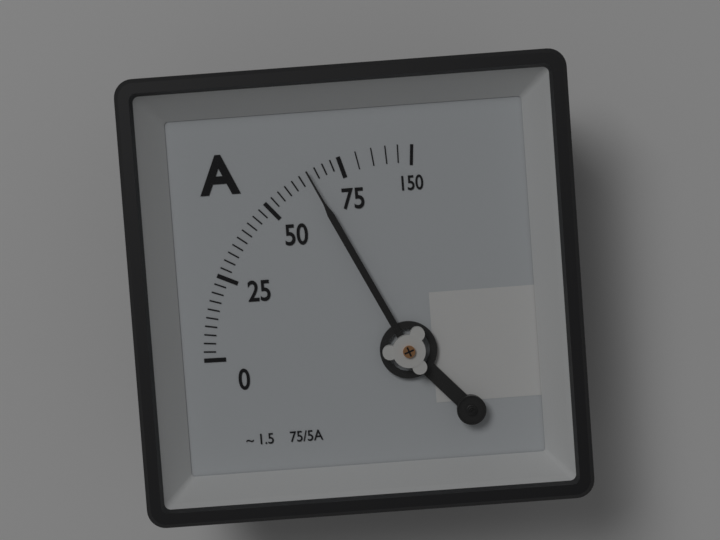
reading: 65.0 A
